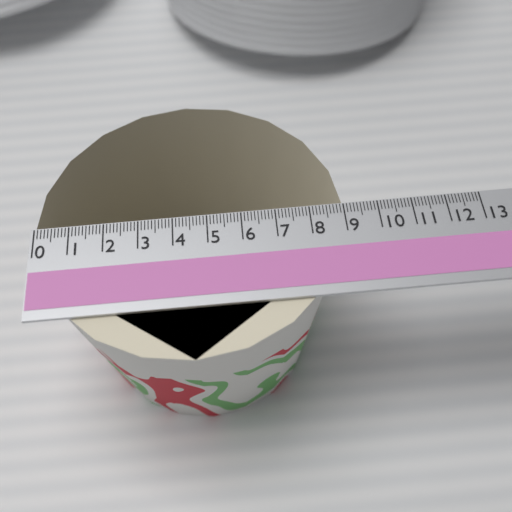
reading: 9.0 (no unit)
